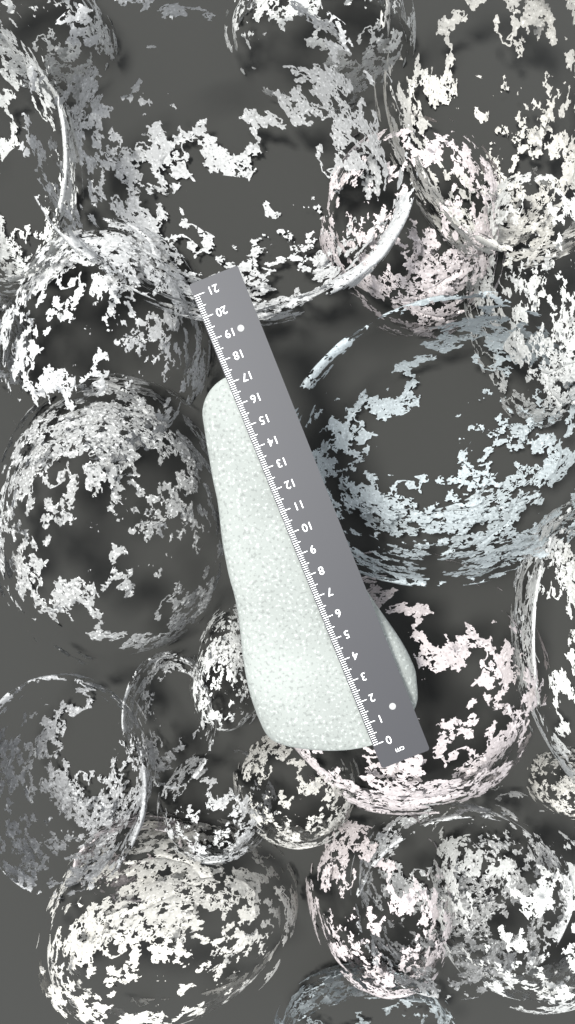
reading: 17.3 cm
